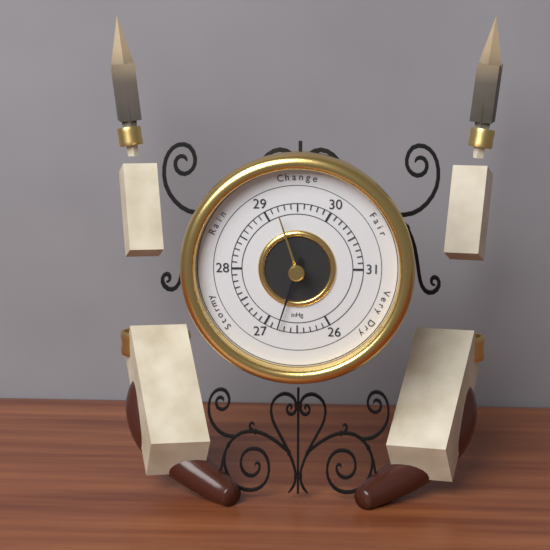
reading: 26.8 inHg
